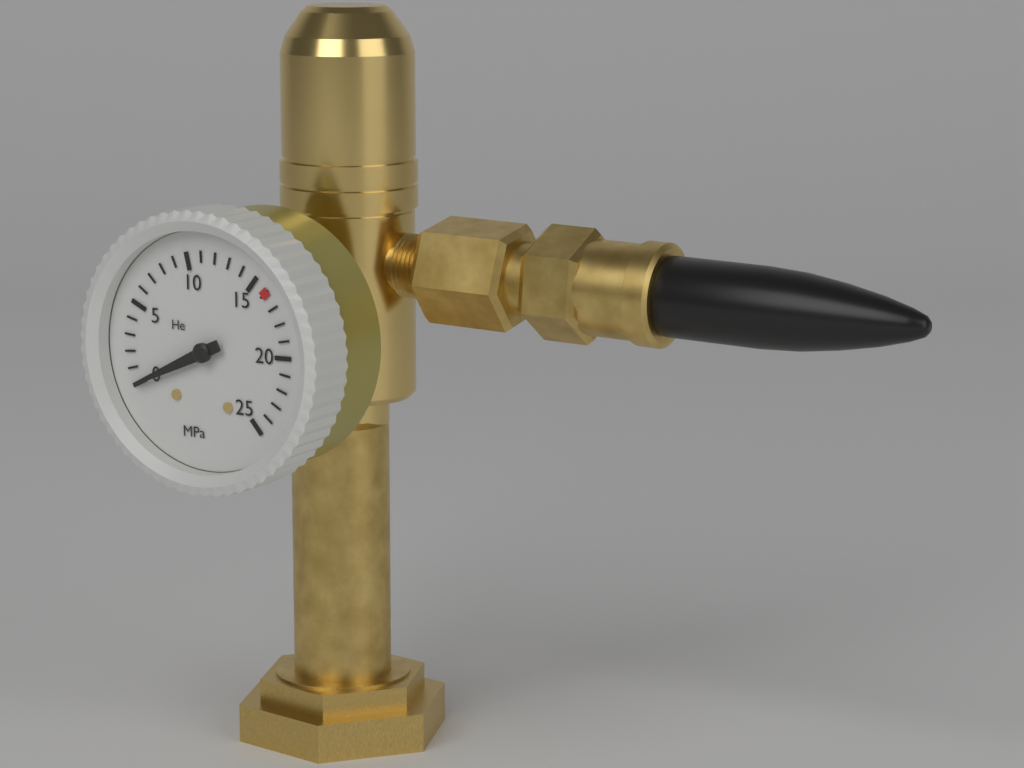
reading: 0 MPa
